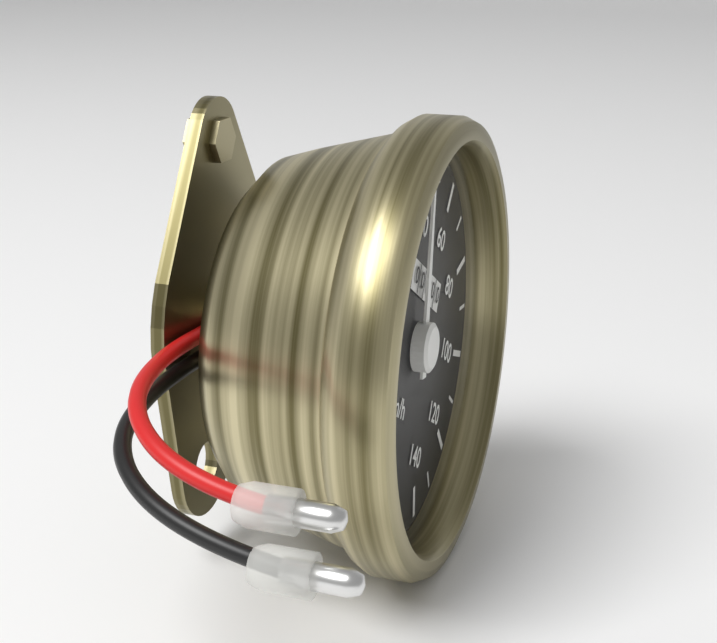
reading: 40 km/h
